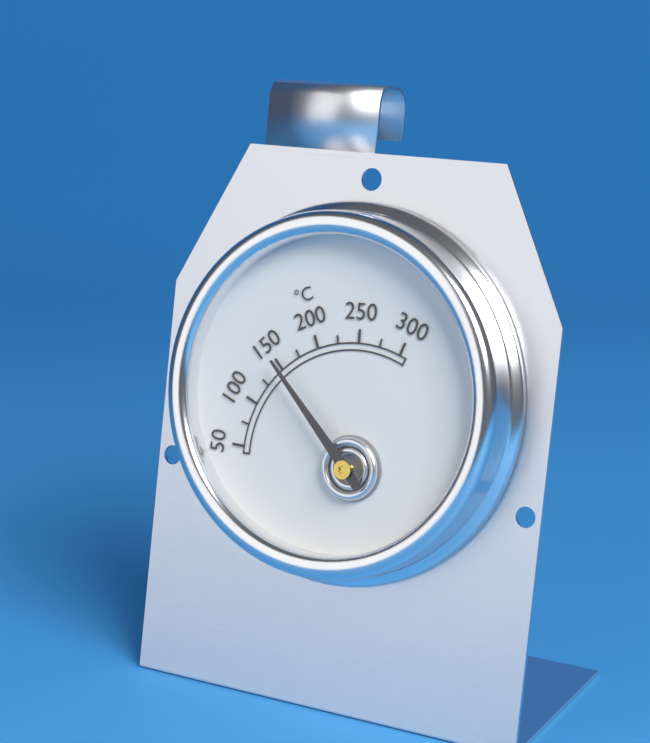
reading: 150 °C
